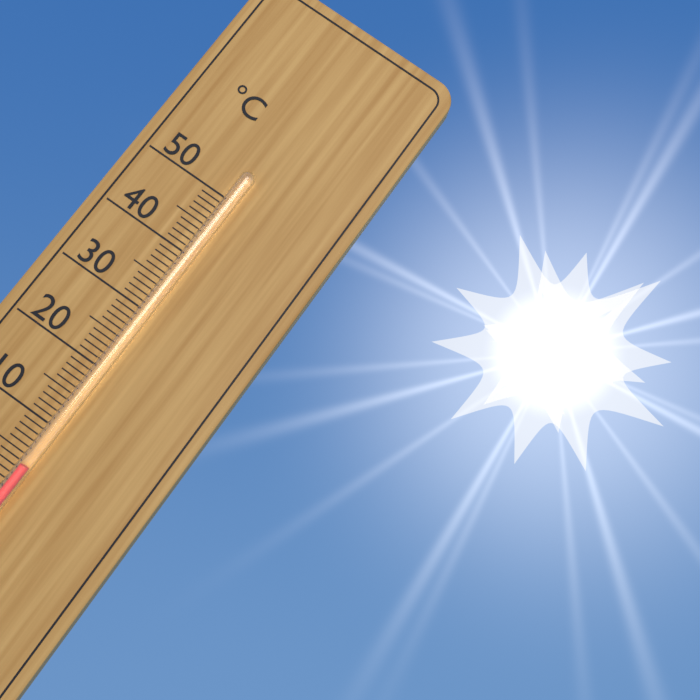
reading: 4 °C
